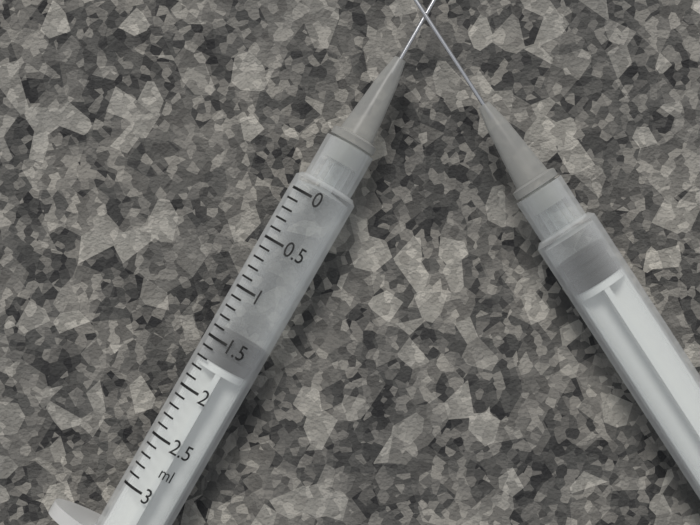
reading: 1.4 ml
